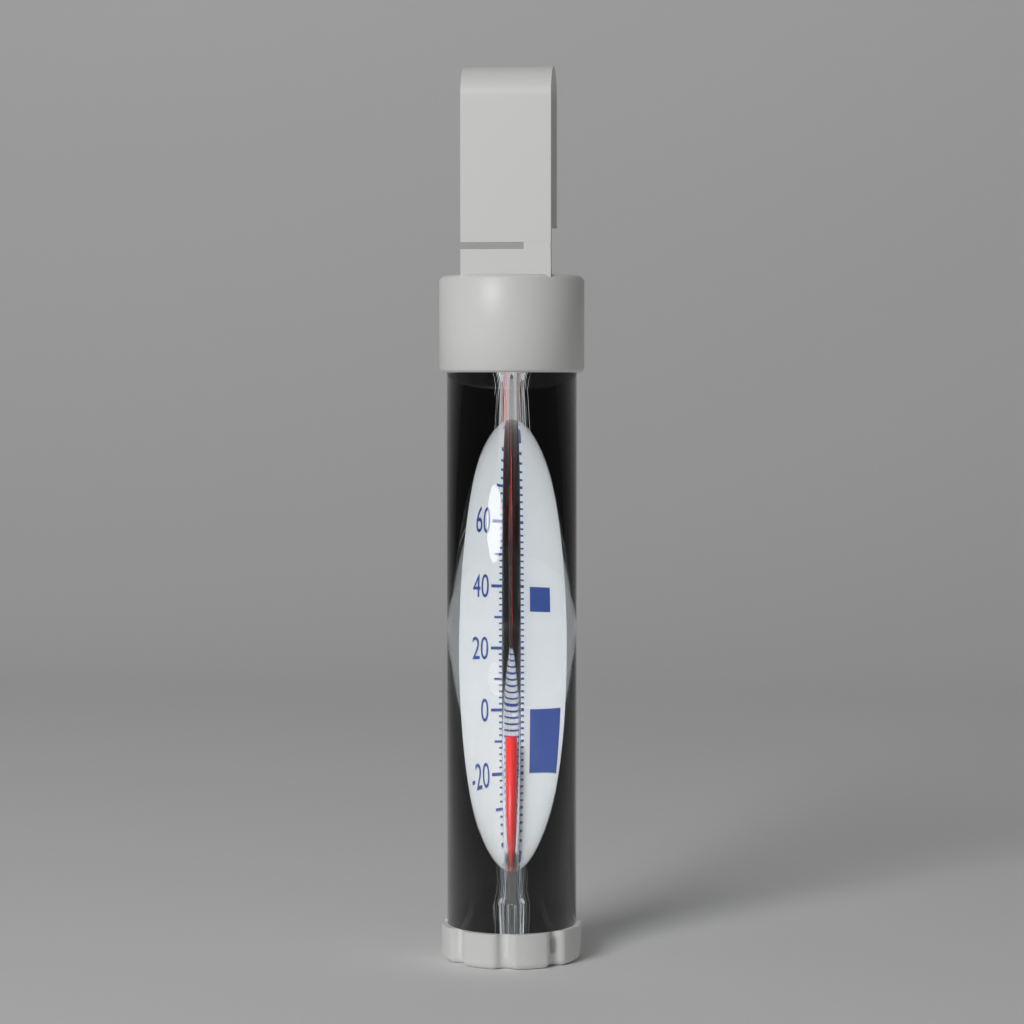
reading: -10 °F
